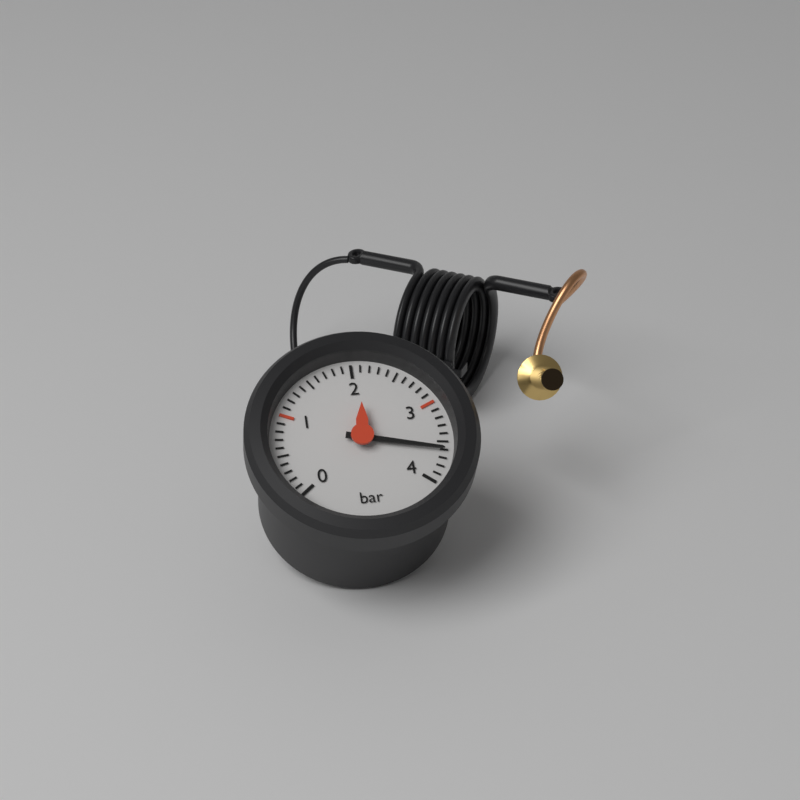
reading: 3.6 bar
